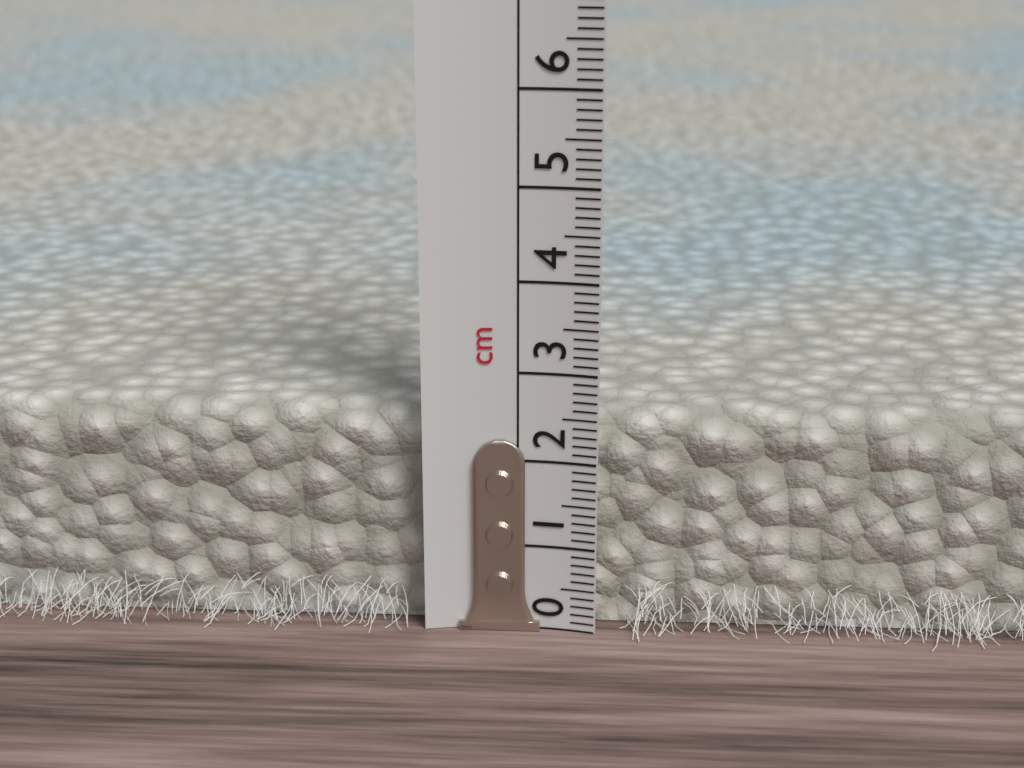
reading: 2.5 cm
